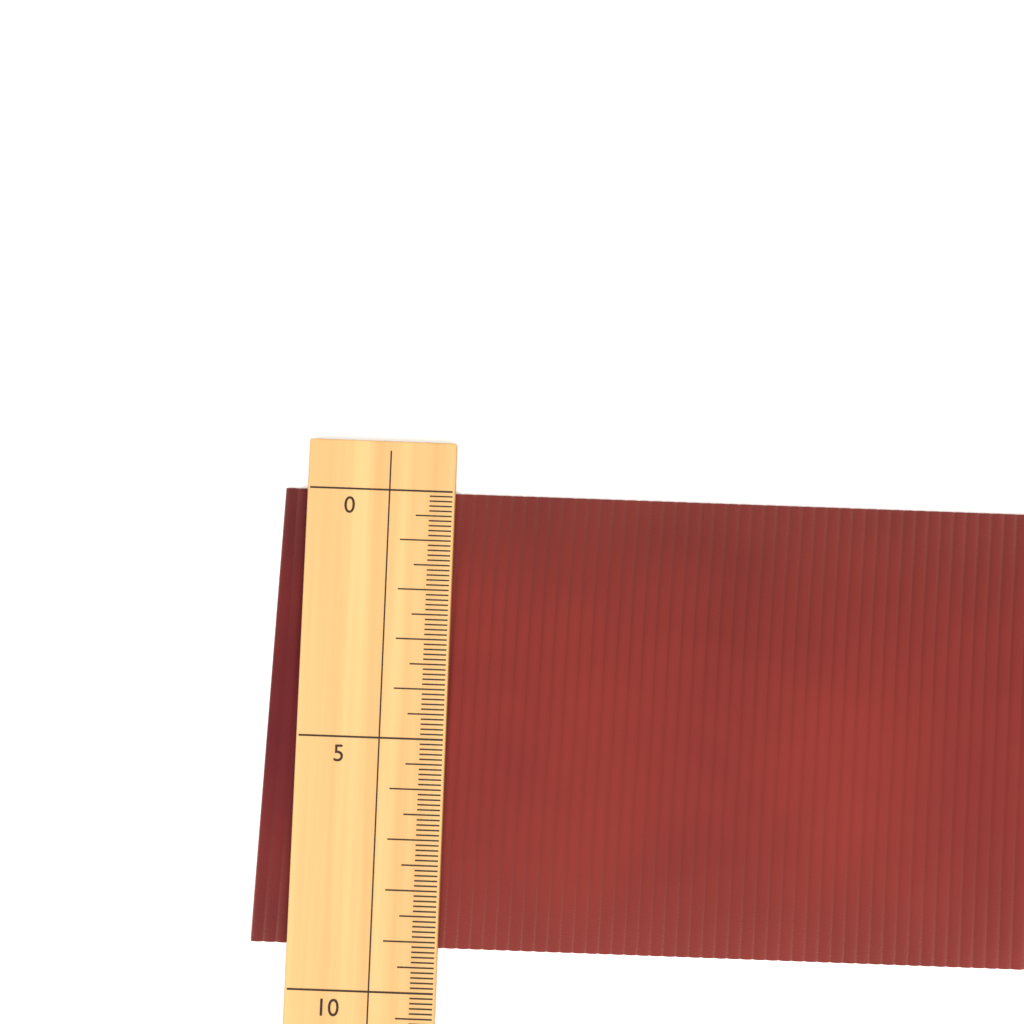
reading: 9.2 (no unit)
